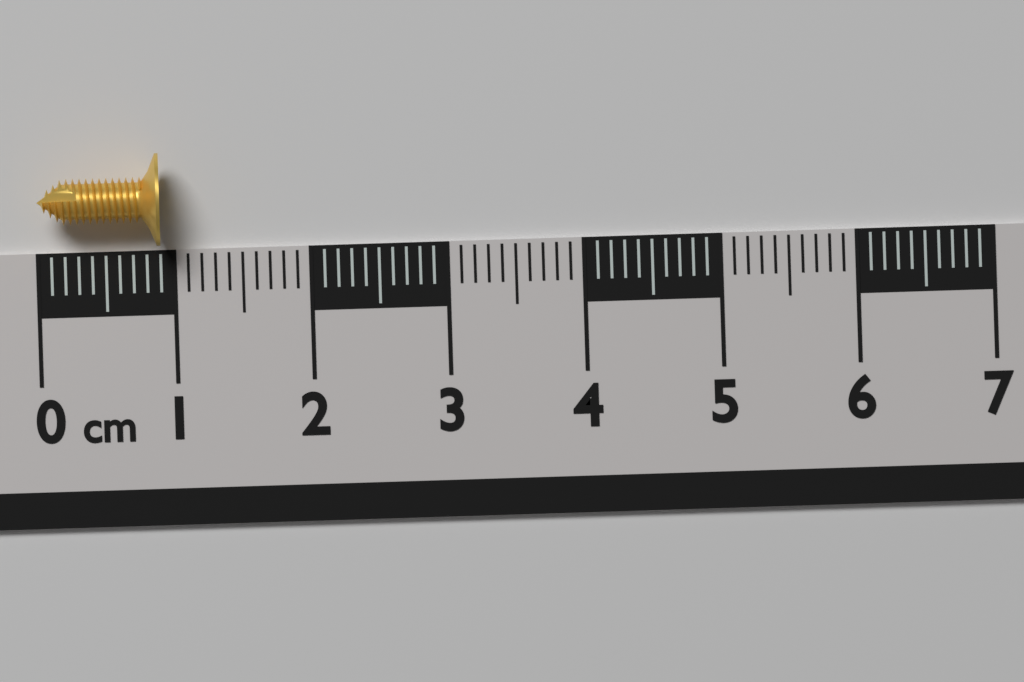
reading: 0.9 cm
